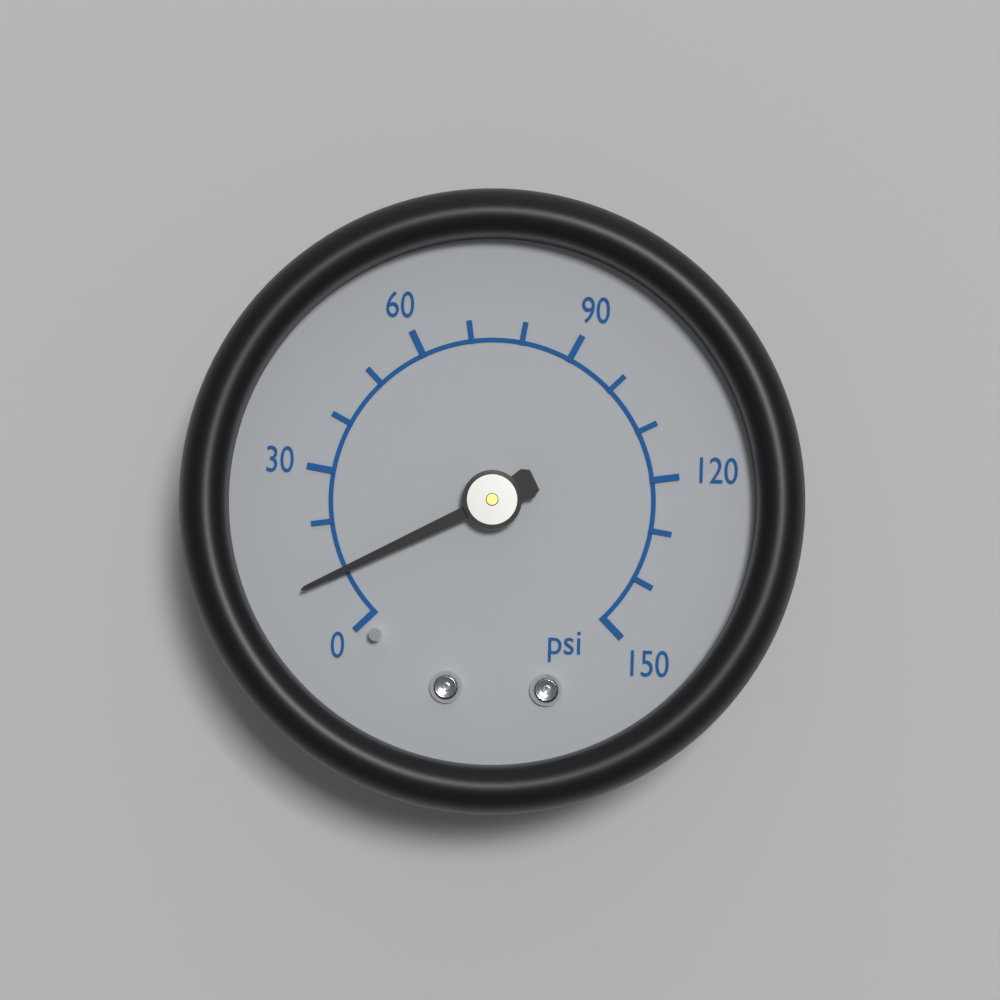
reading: 10 psi
